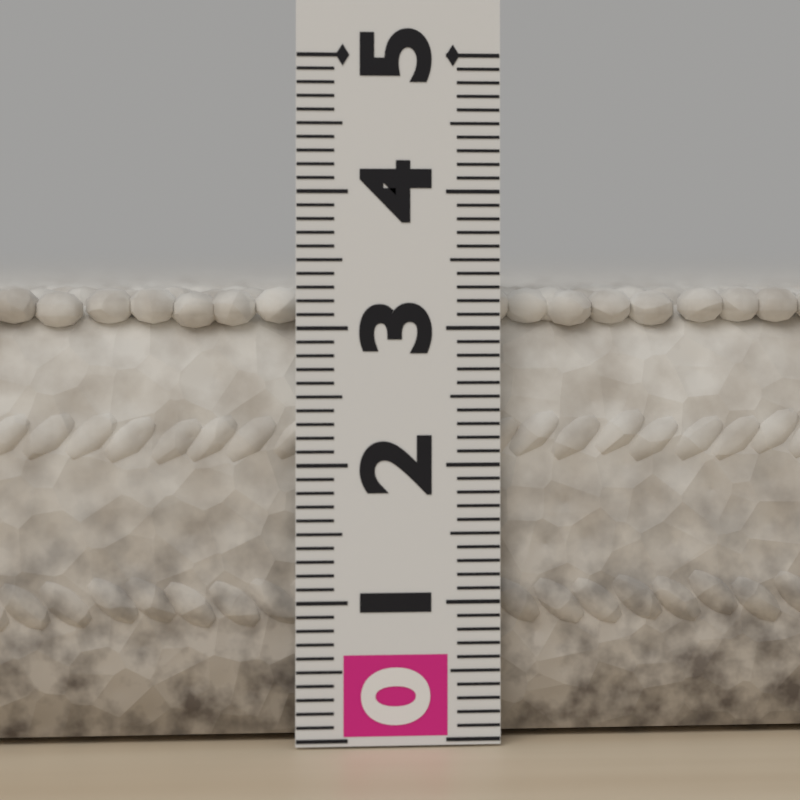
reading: 3.3 (no unit)
